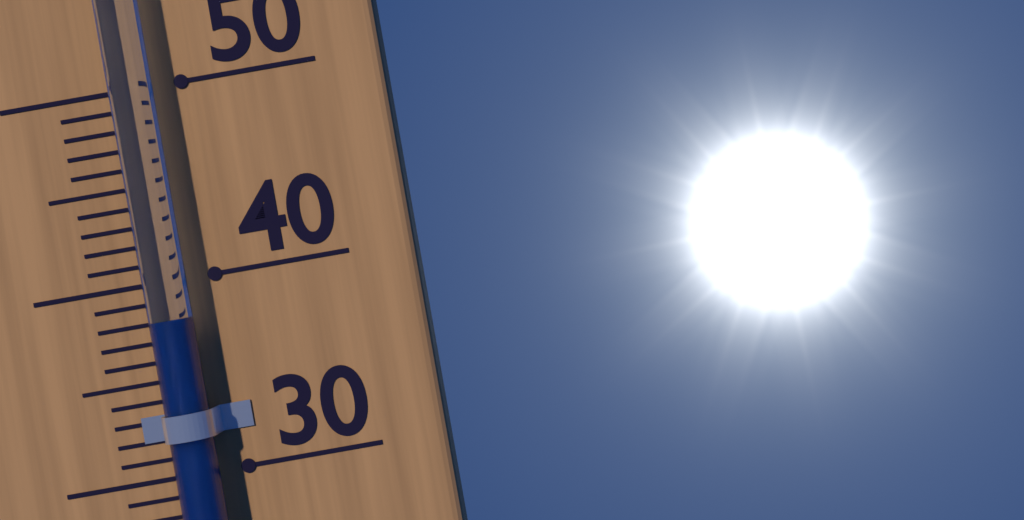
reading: 38 °C
